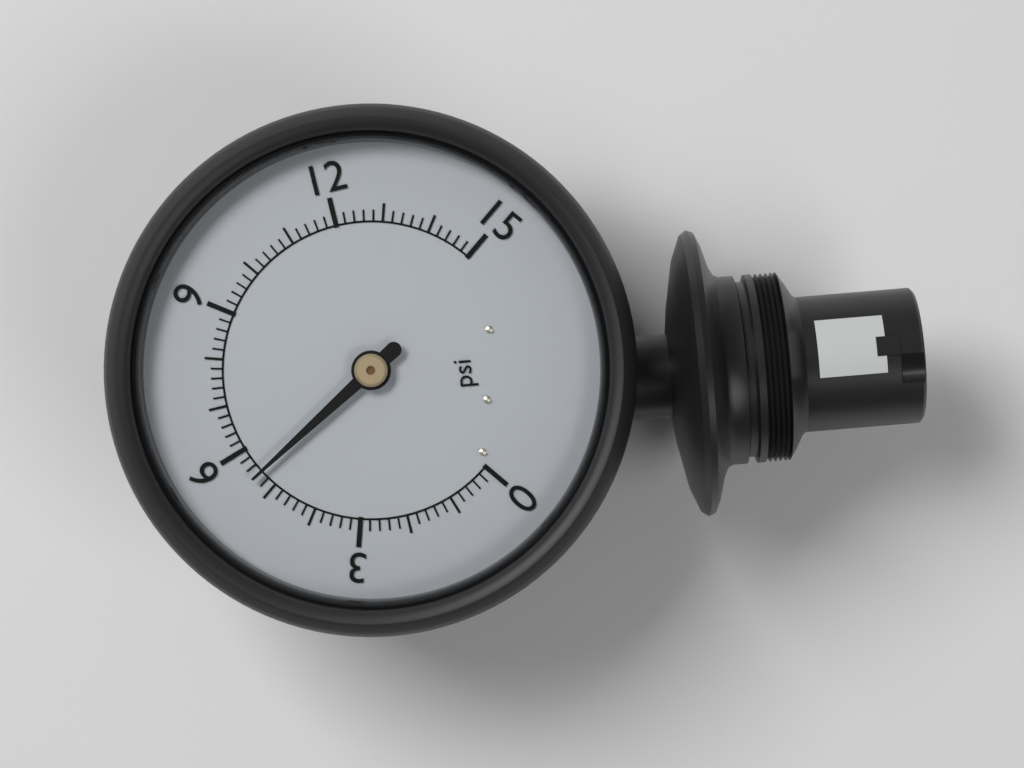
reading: 5.4 psi
